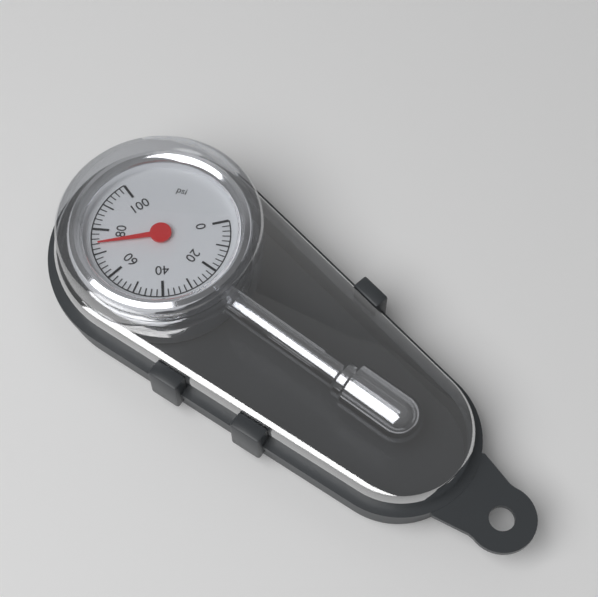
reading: 74 psi
